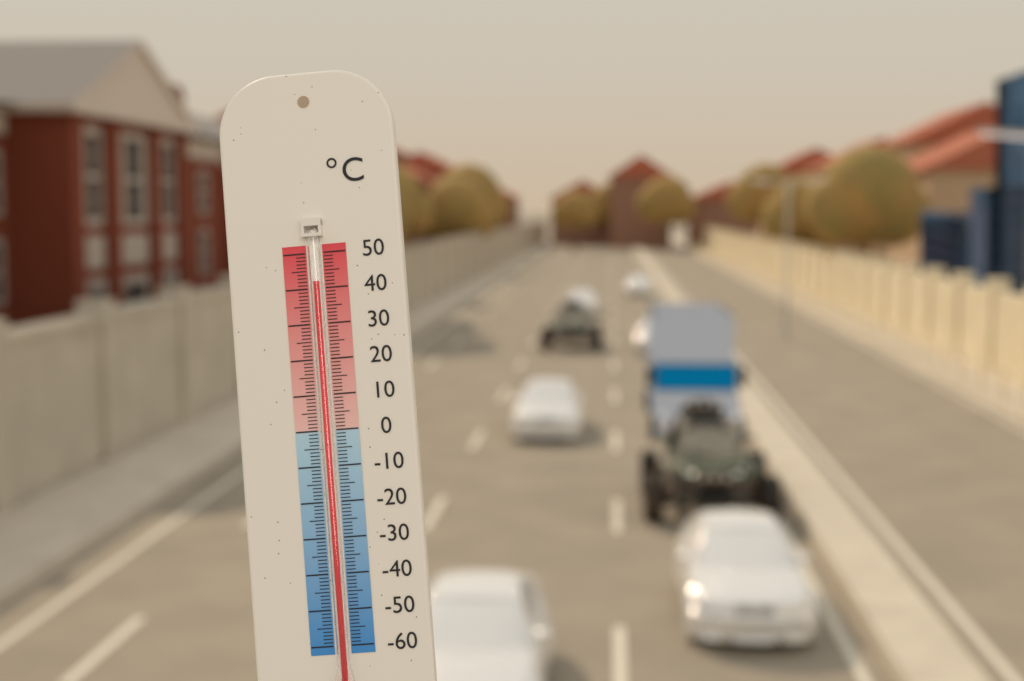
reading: 42 °C
